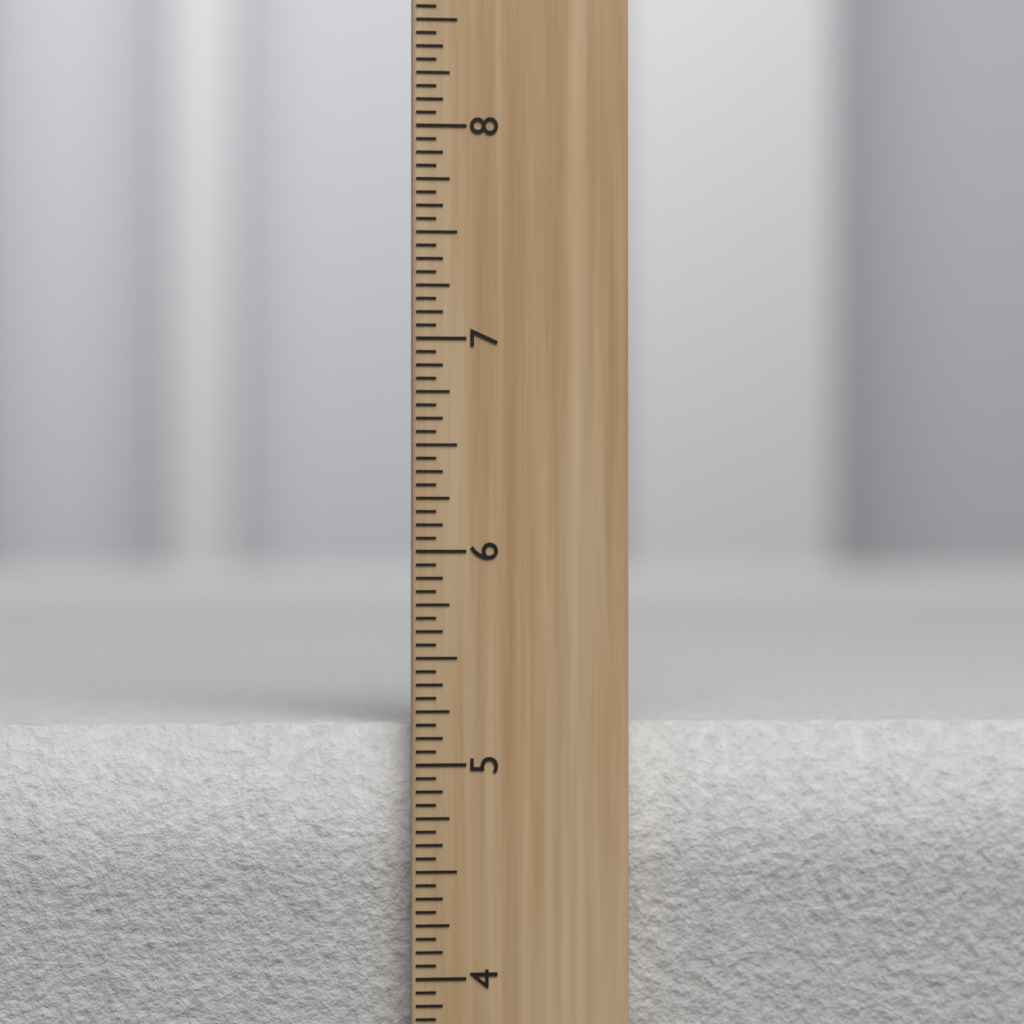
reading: 5.1875 inch
